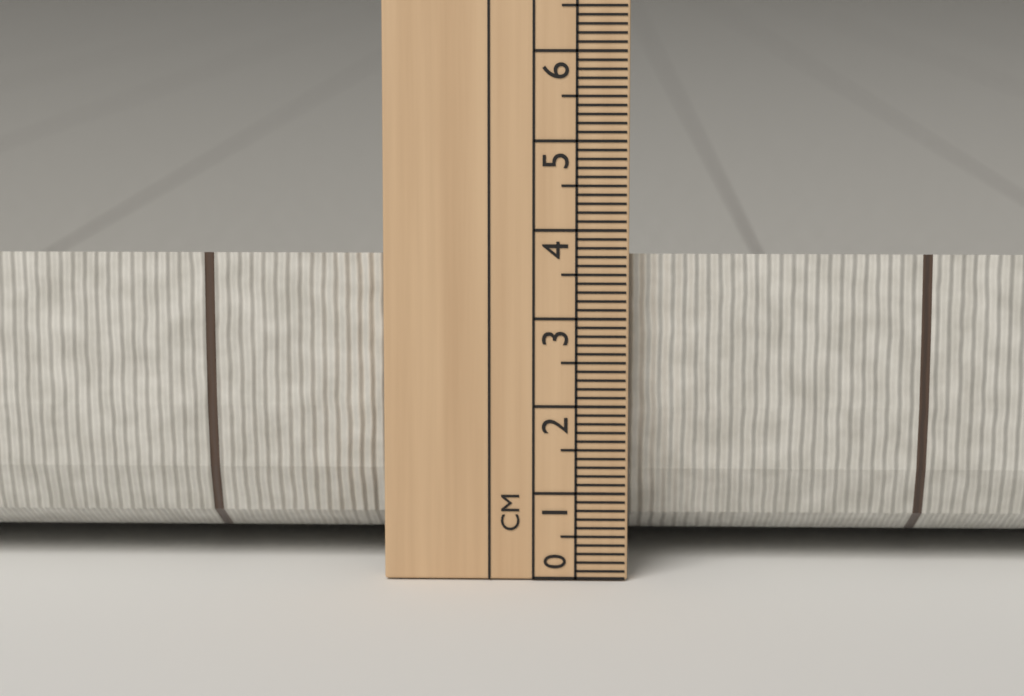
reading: 3.7 cm
